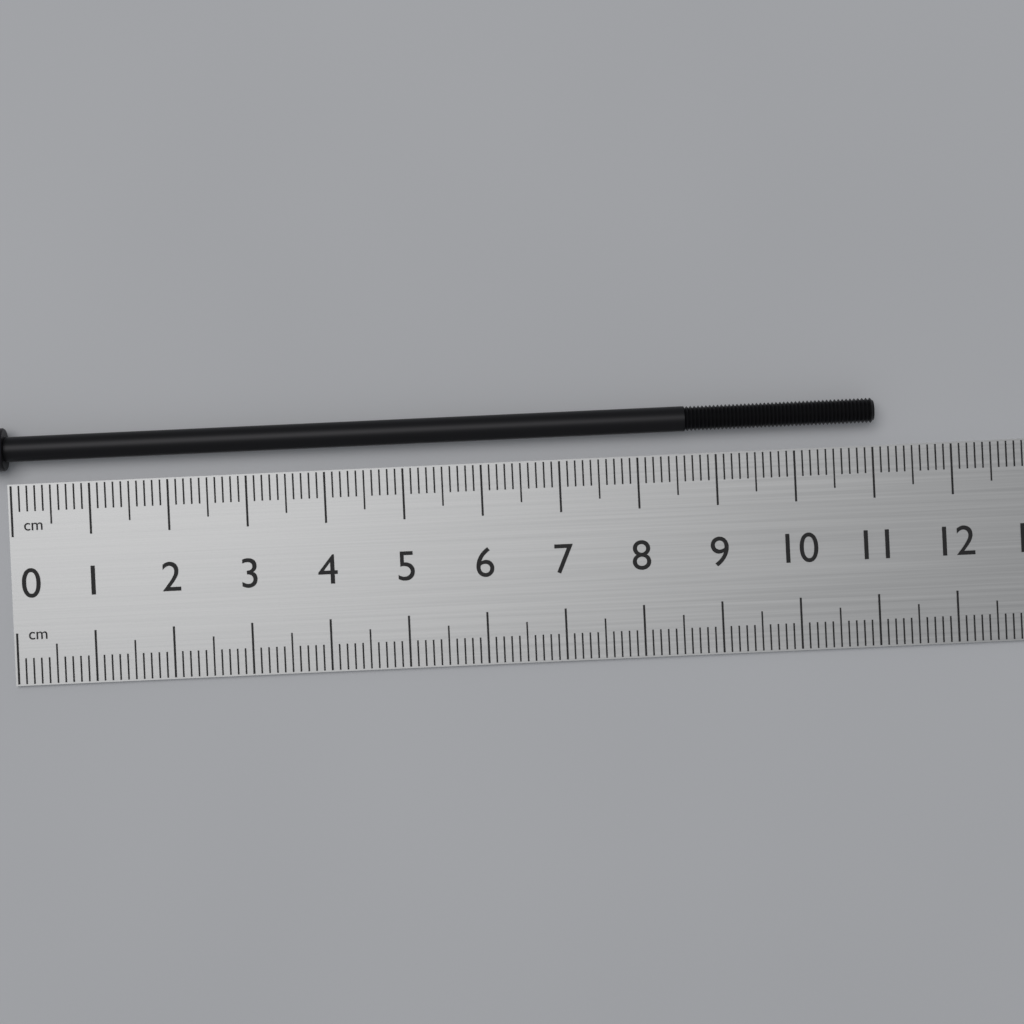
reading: 11.0 cm
